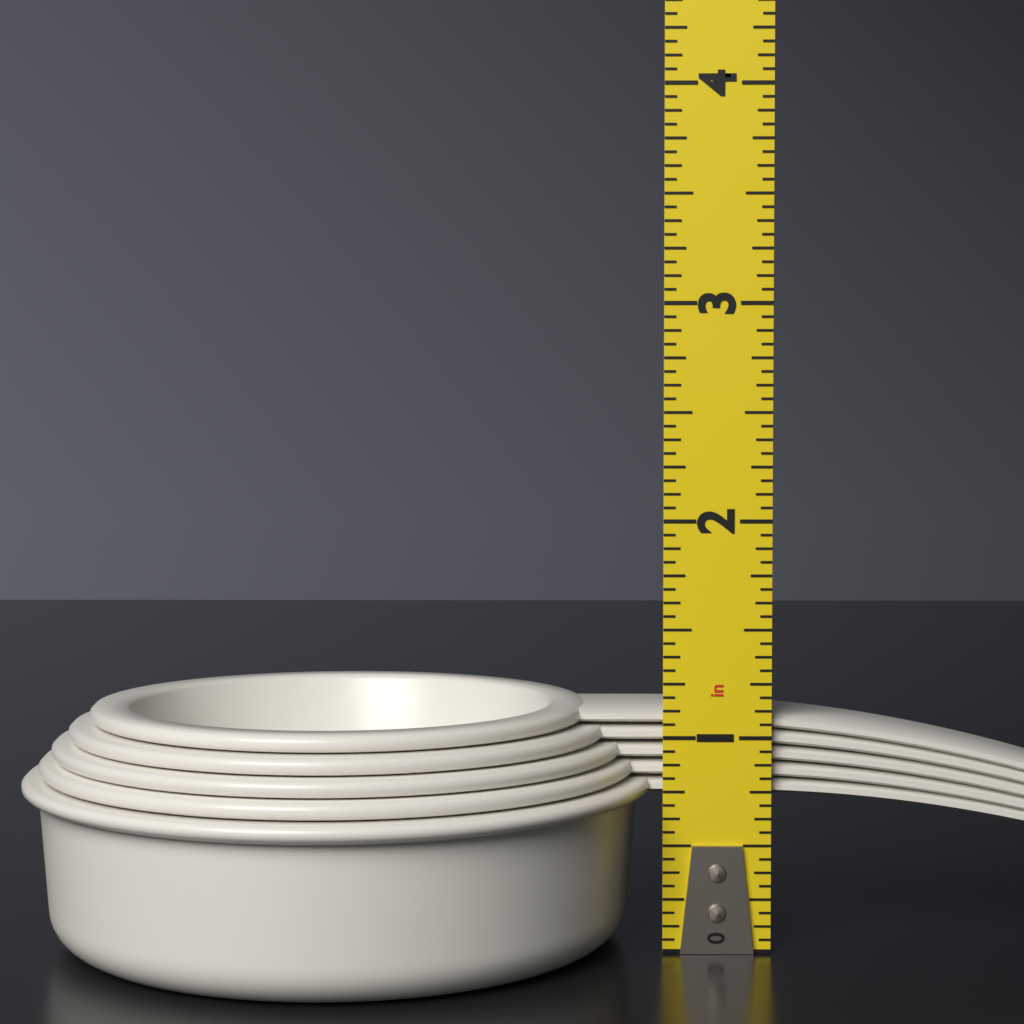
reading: 1.1250 in
